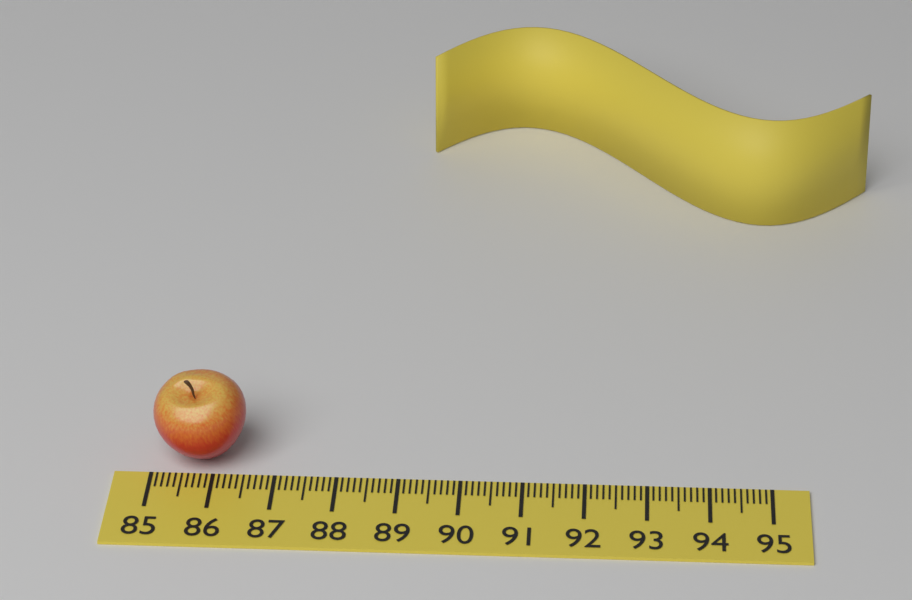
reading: 86.5 (no unit)
